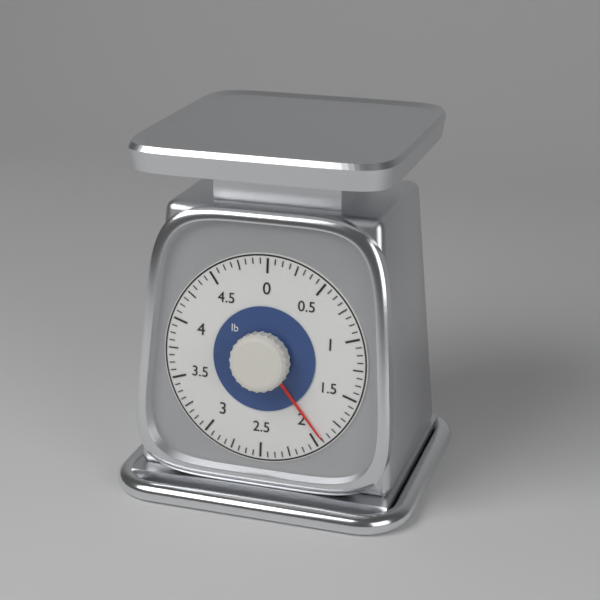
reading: 1.9375 lb
